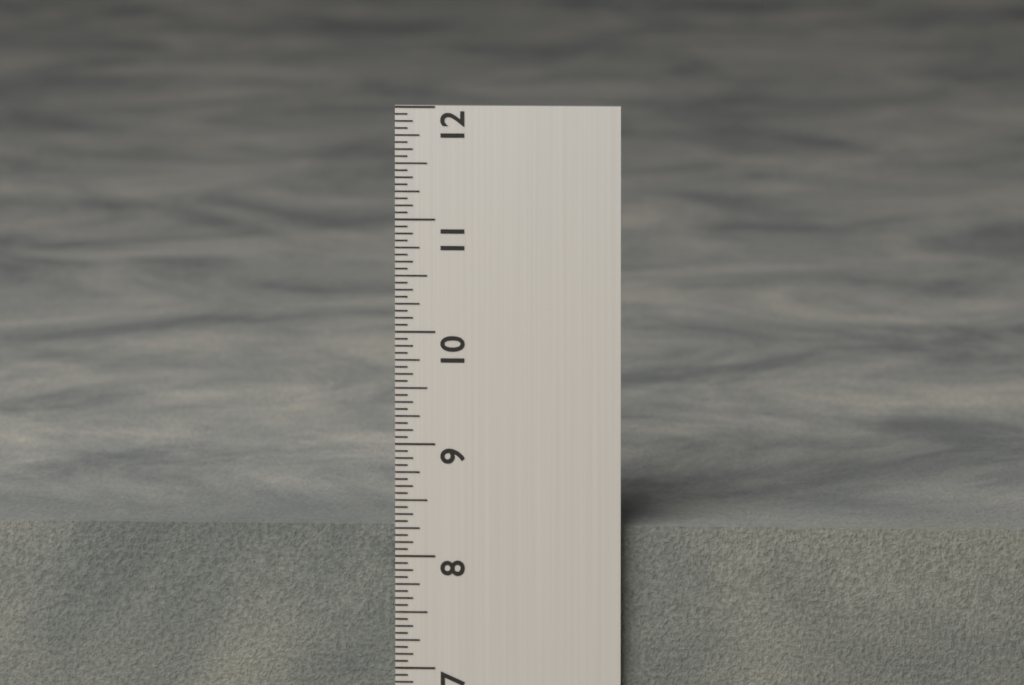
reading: 8.2500 in
